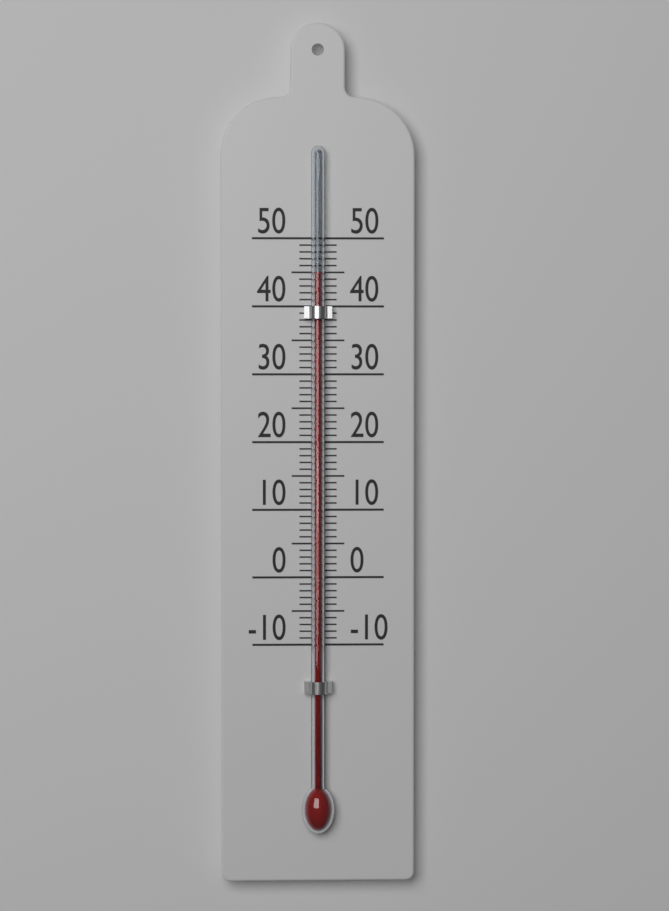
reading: 45 (no unit)
